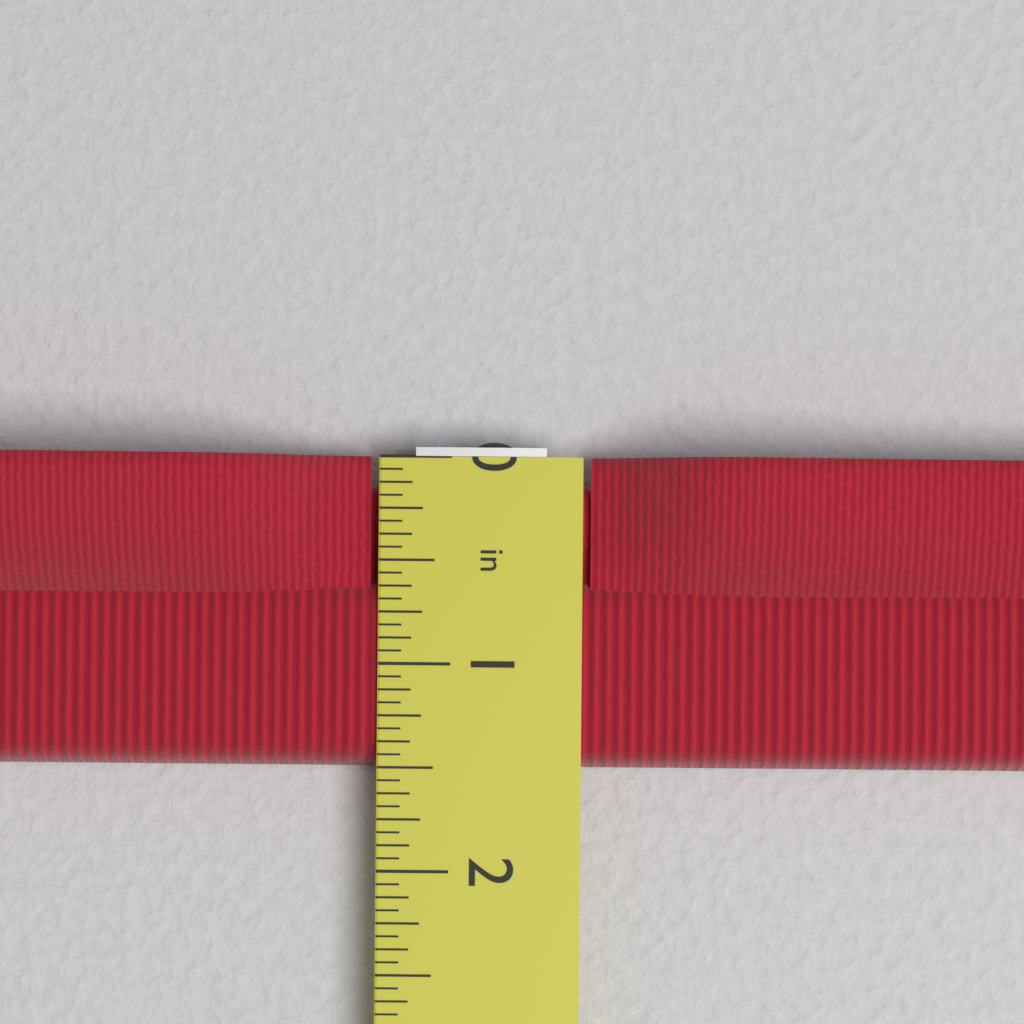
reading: 1.5000 in
